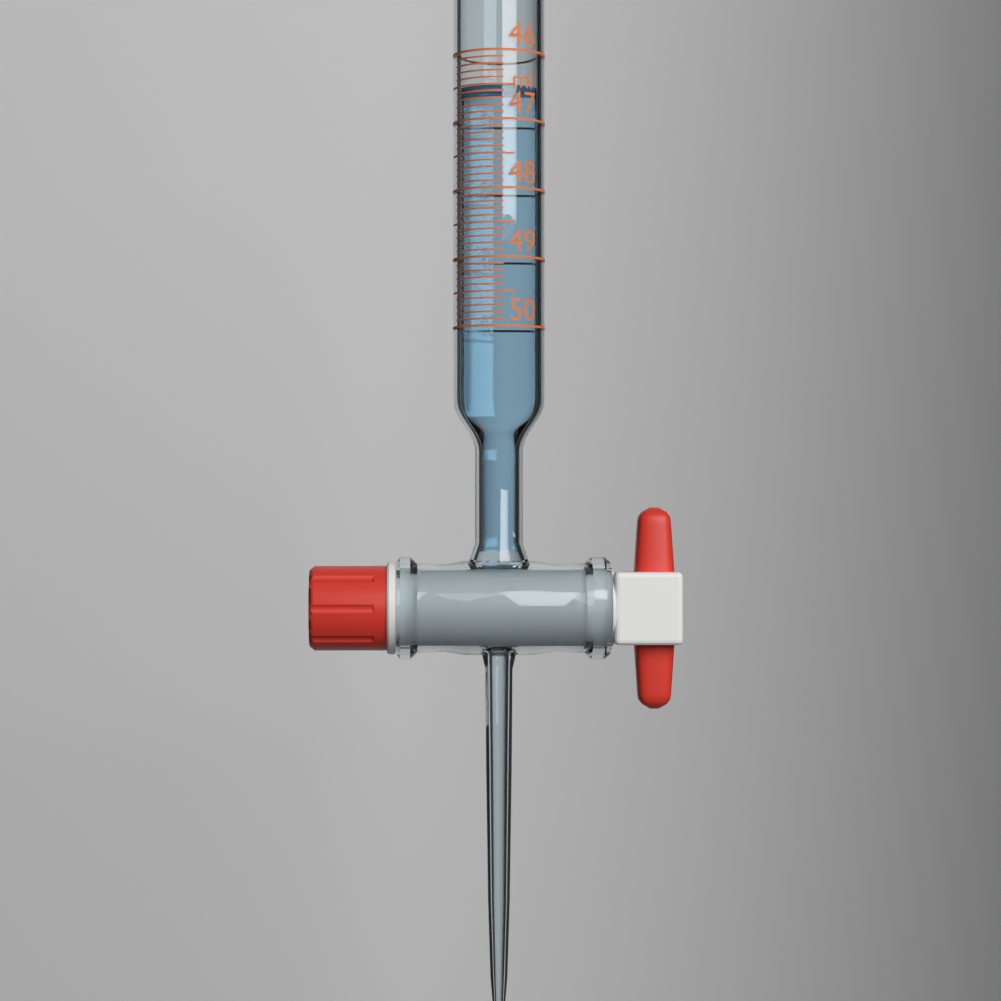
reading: 46.5 ml
